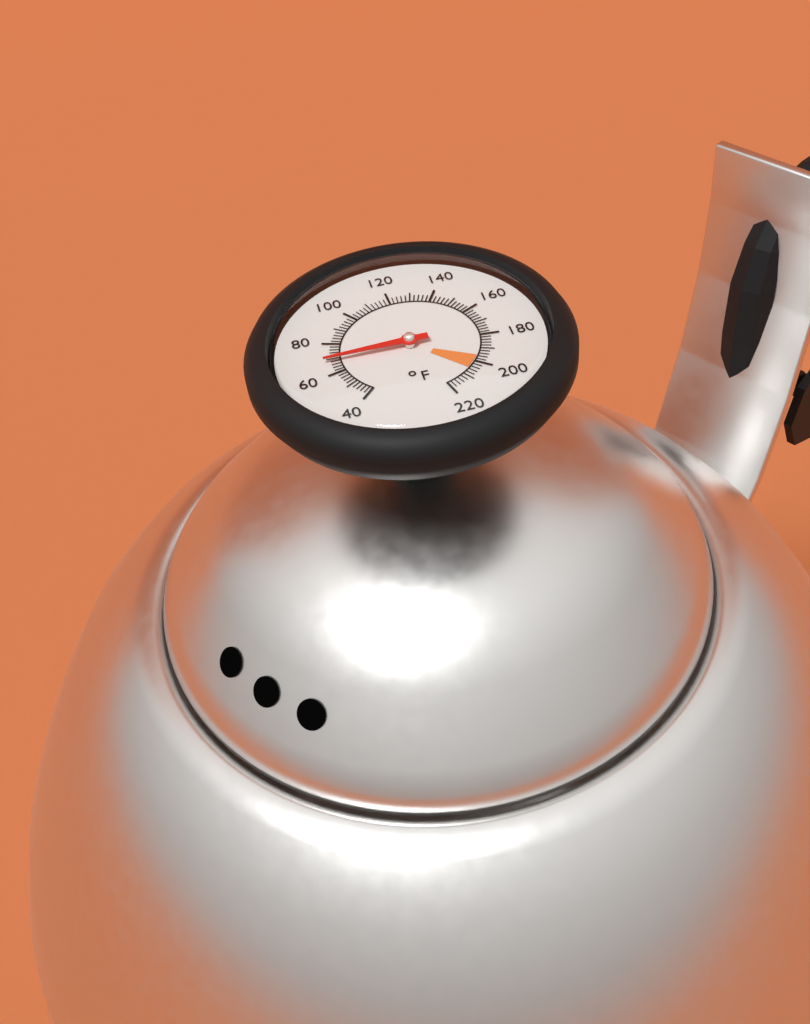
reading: 68 °F
